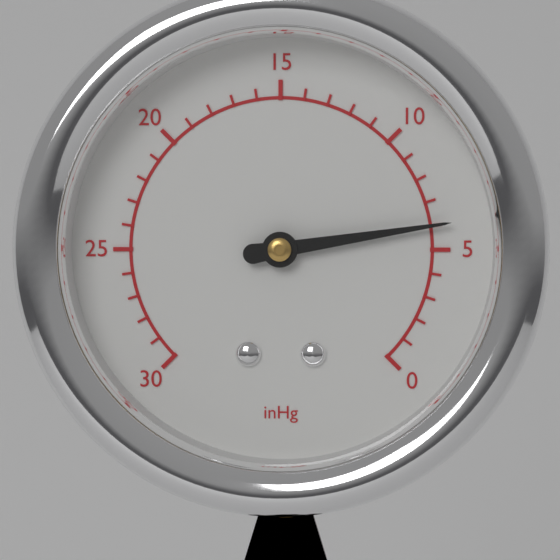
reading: 6 inHg
